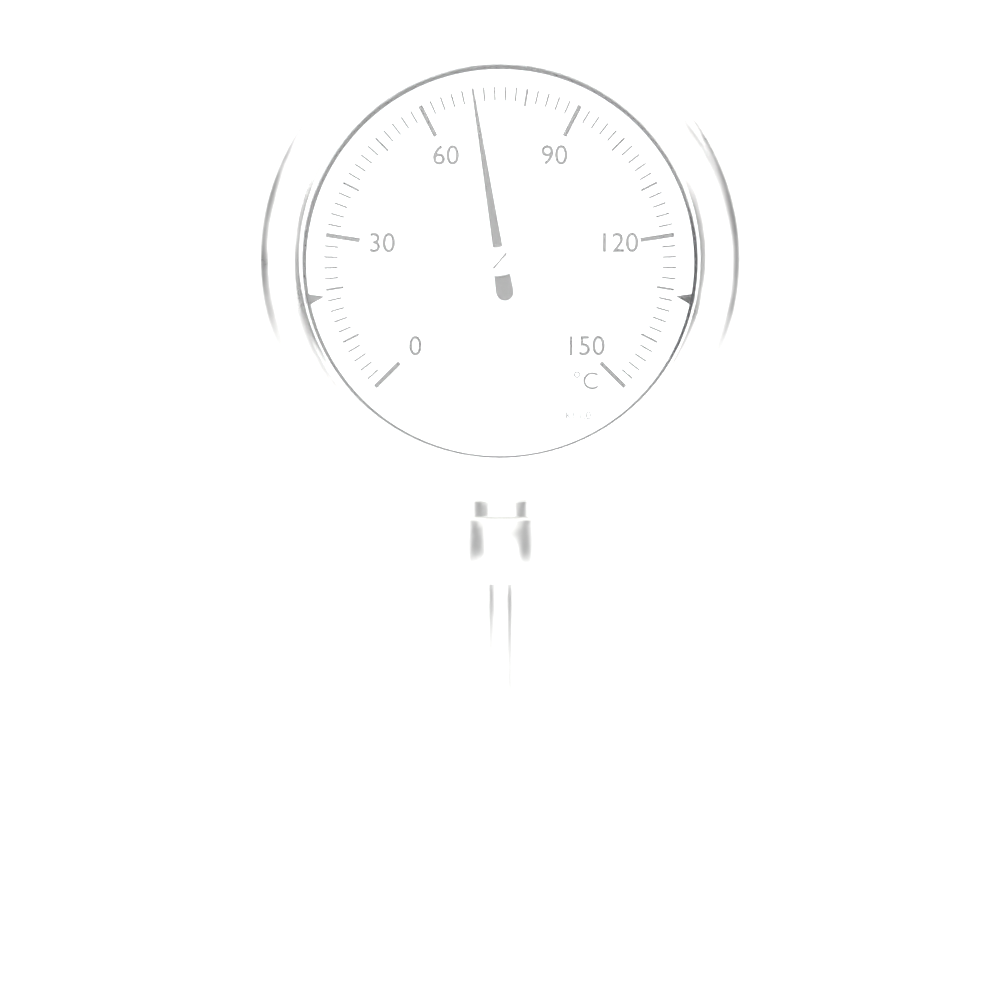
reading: 70 °C
